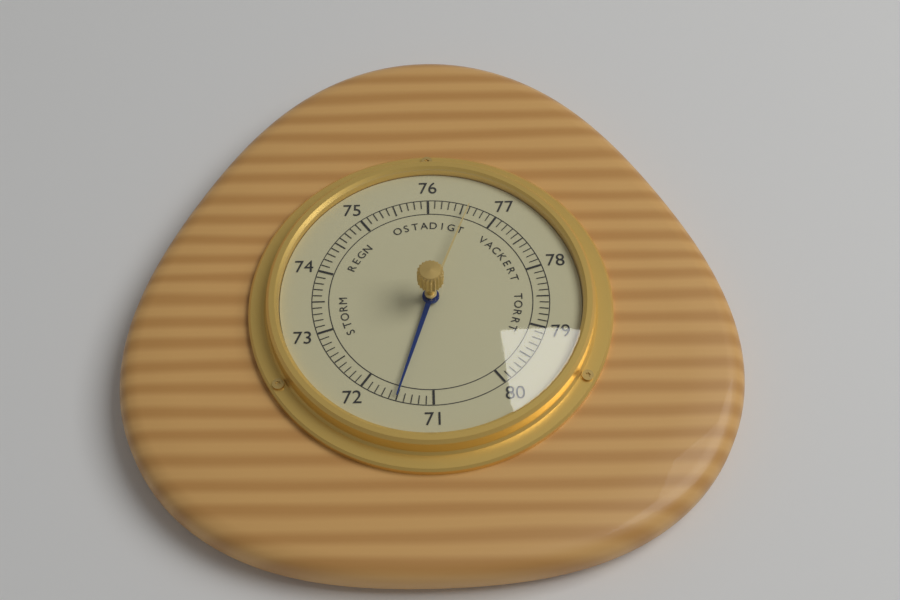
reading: 71.5 (no unit)
